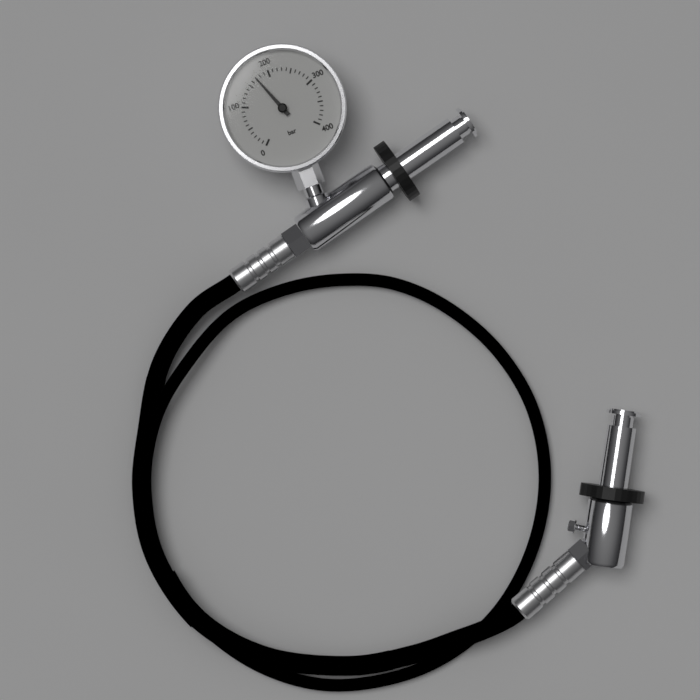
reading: 170 bar
